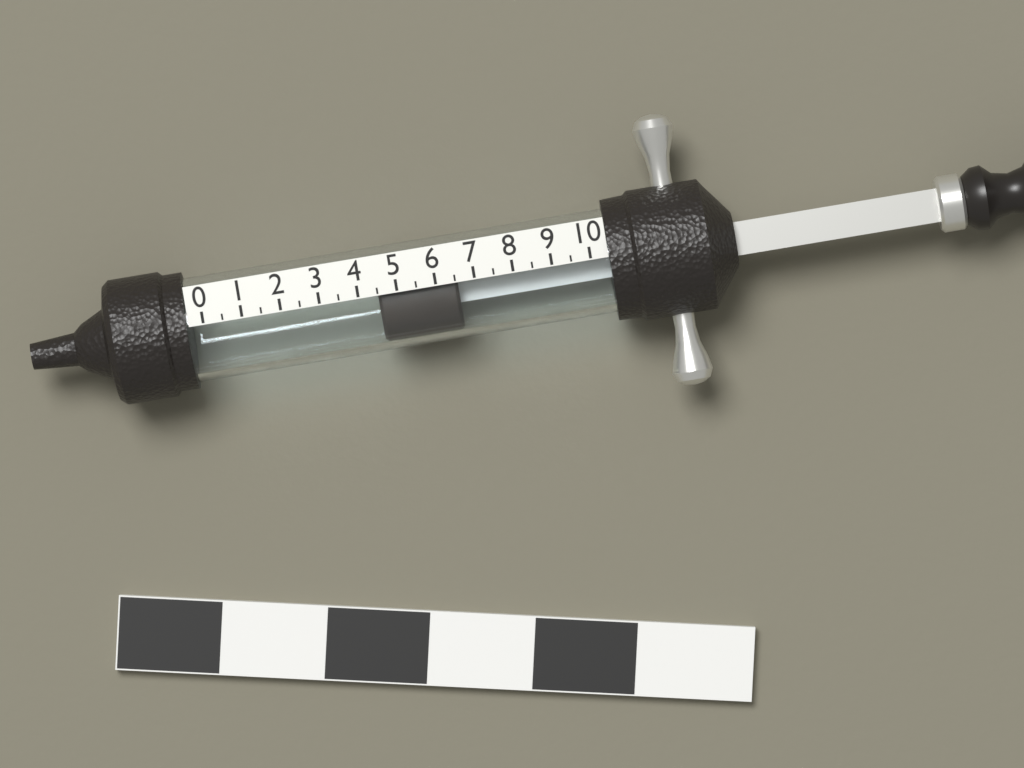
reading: 4.5 (no unit)
